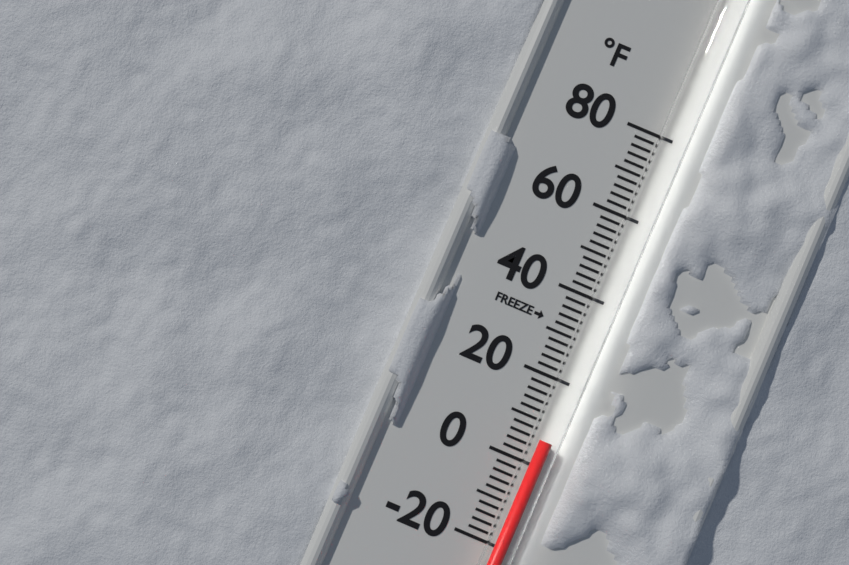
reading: 6 °F
